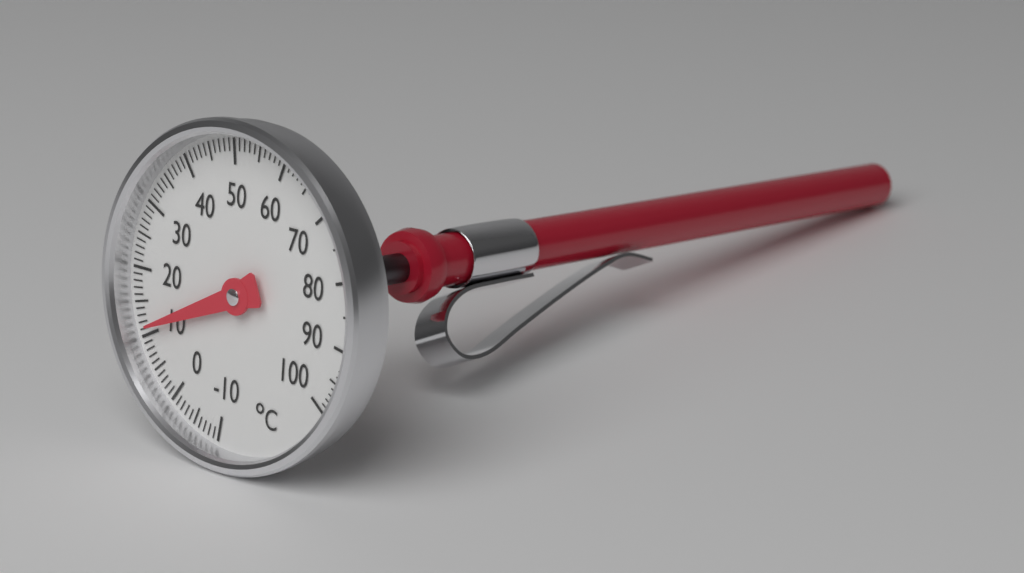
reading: 11 °C
